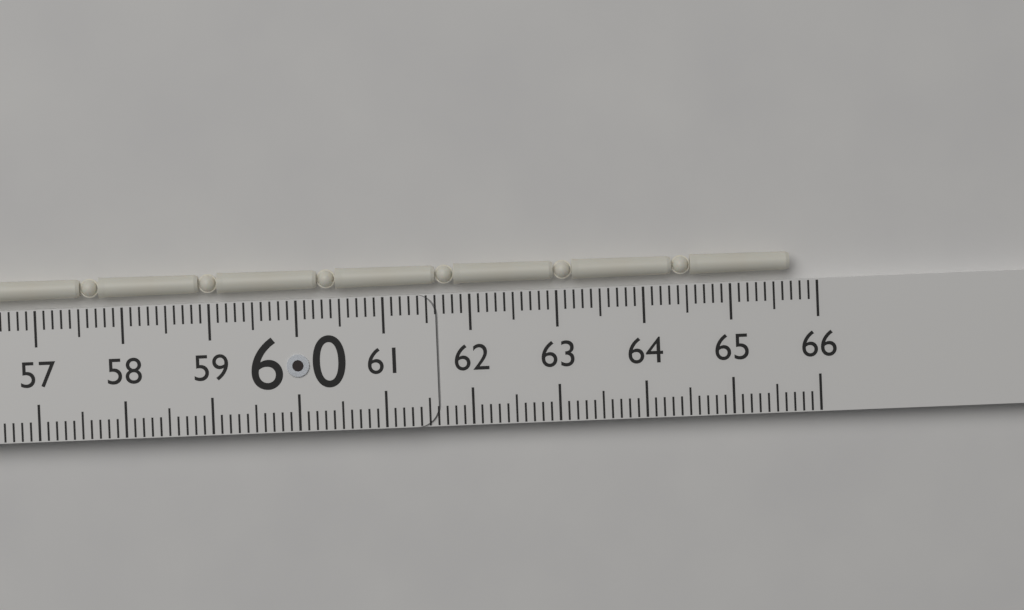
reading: 65.7 (no unit)
